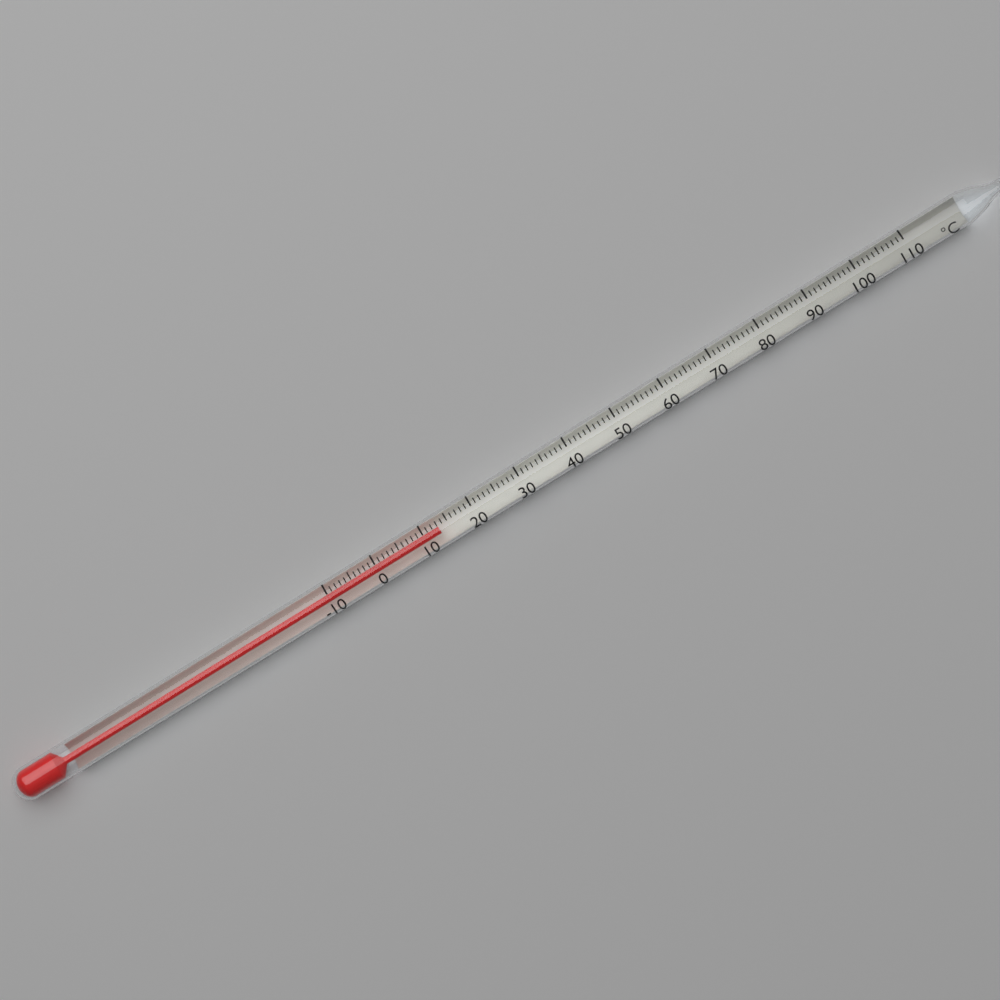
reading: 13 °C
